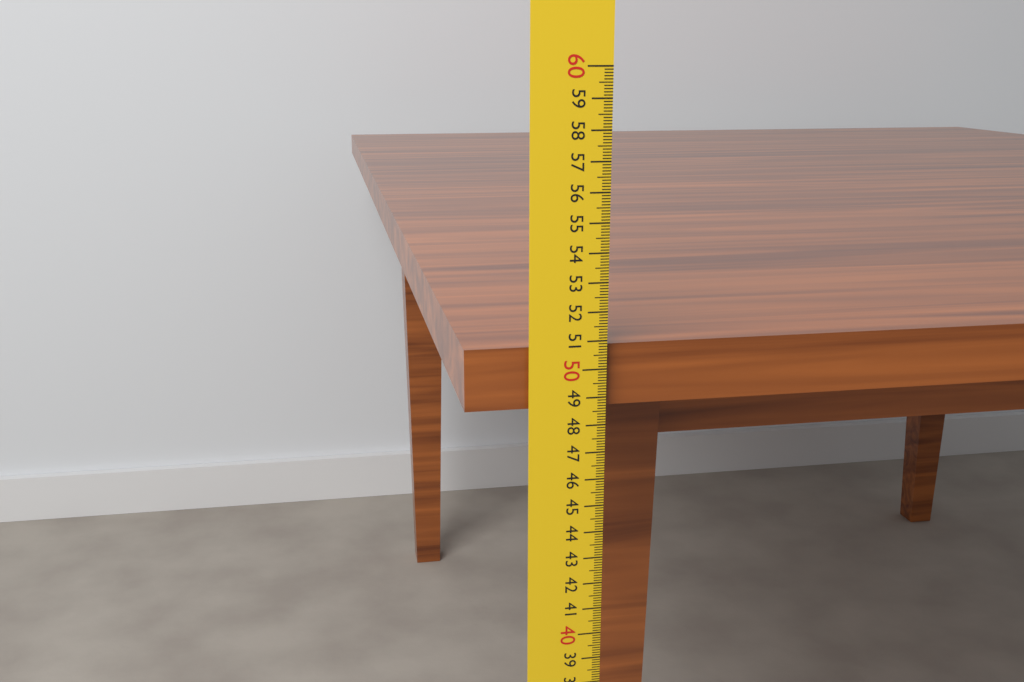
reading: 50.8 cm
